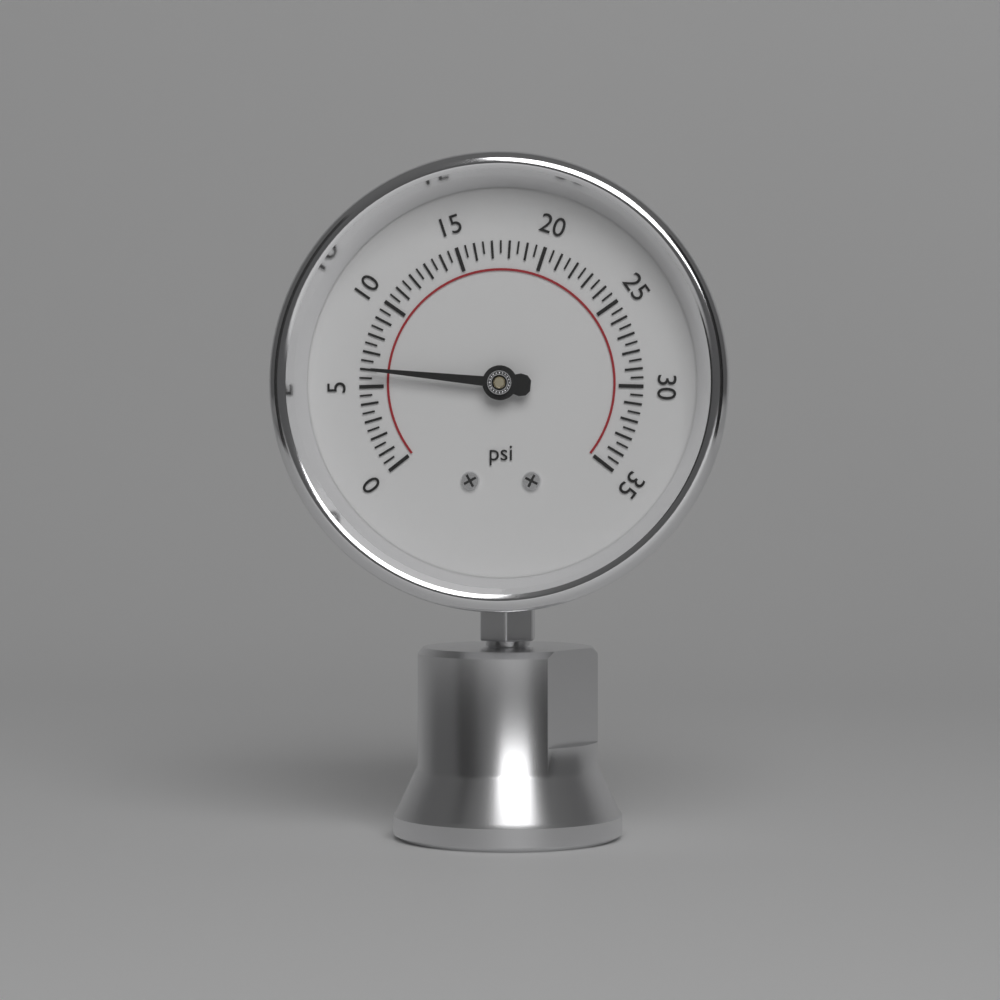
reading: 6.0 psi
